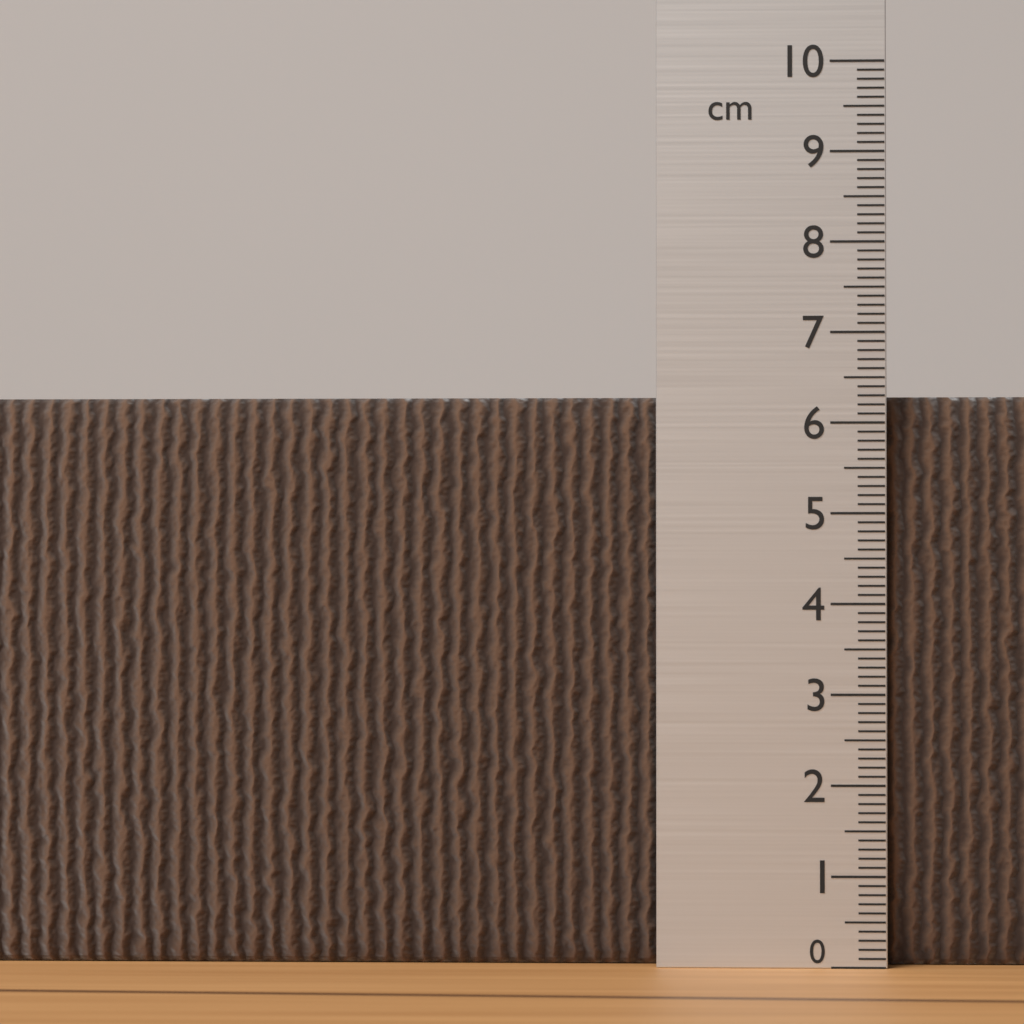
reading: 6.3 cm
